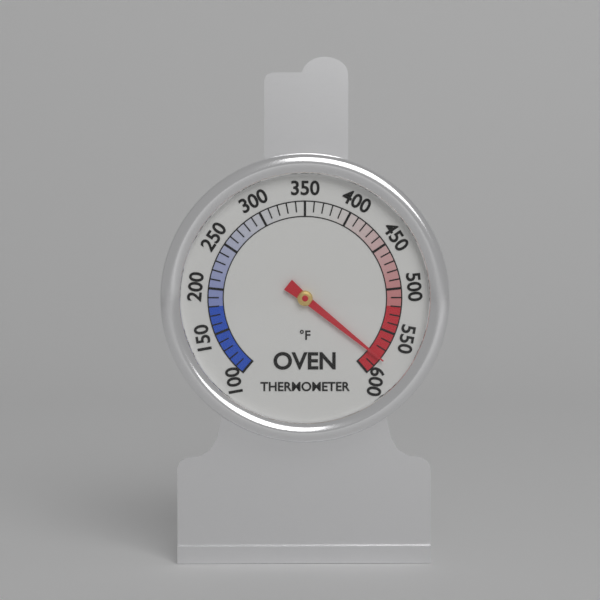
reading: 580 °F
